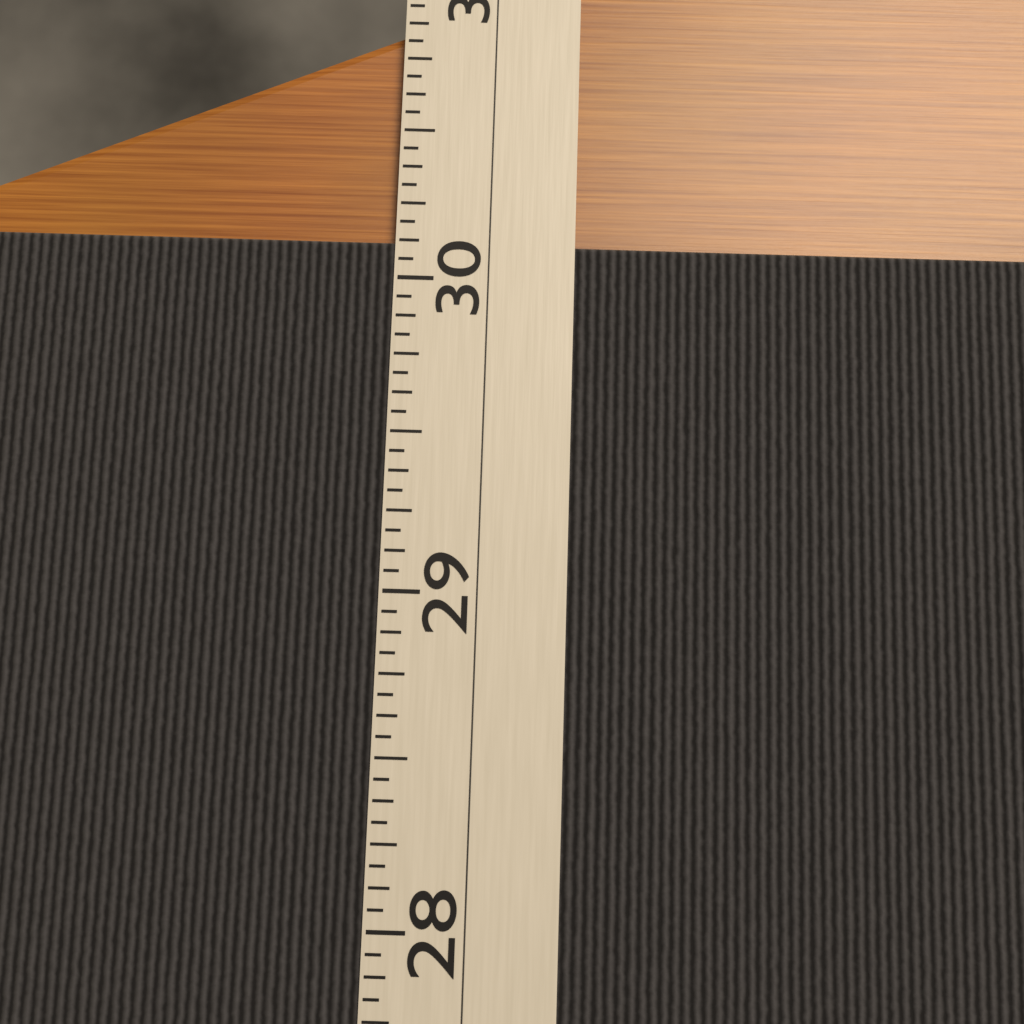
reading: 30.1250 (no unit)
